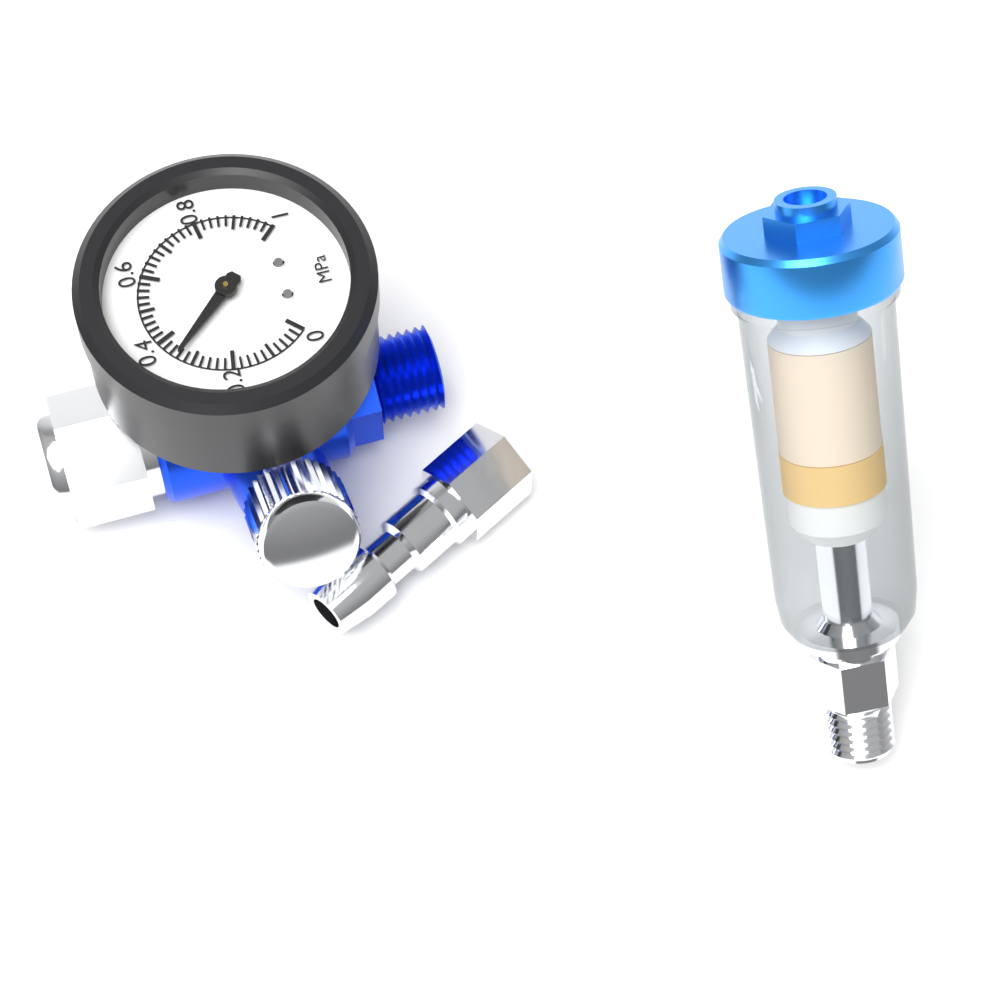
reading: 0.34 MPa
